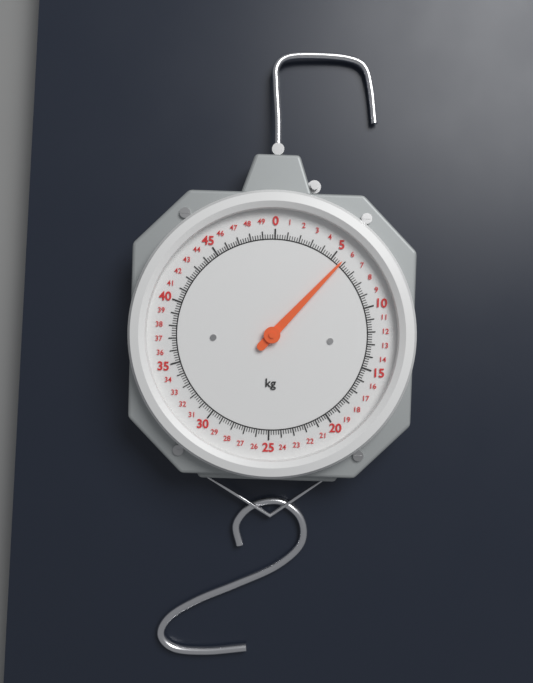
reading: 5.8 kg
